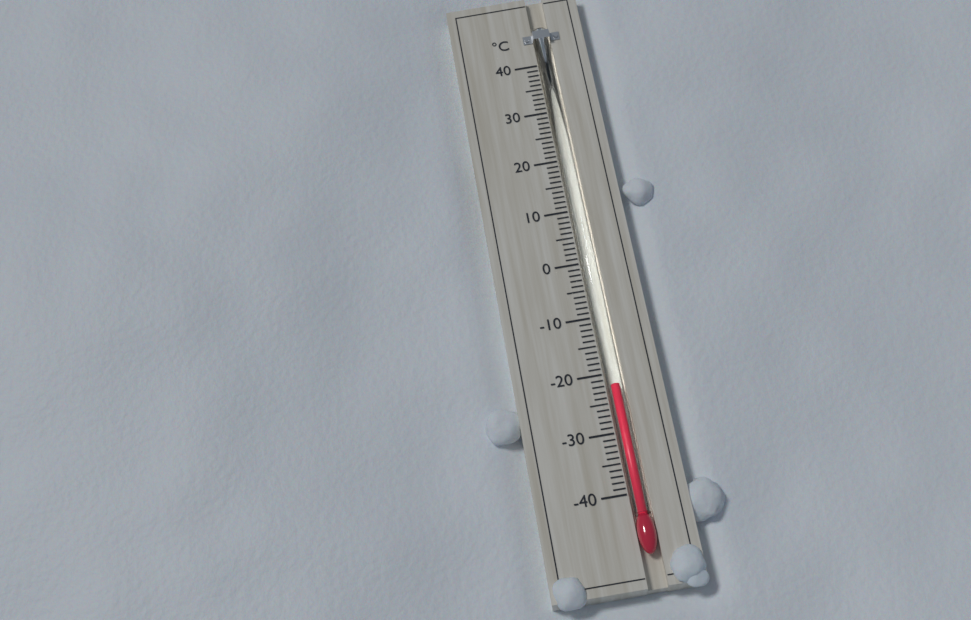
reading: -22 °C
